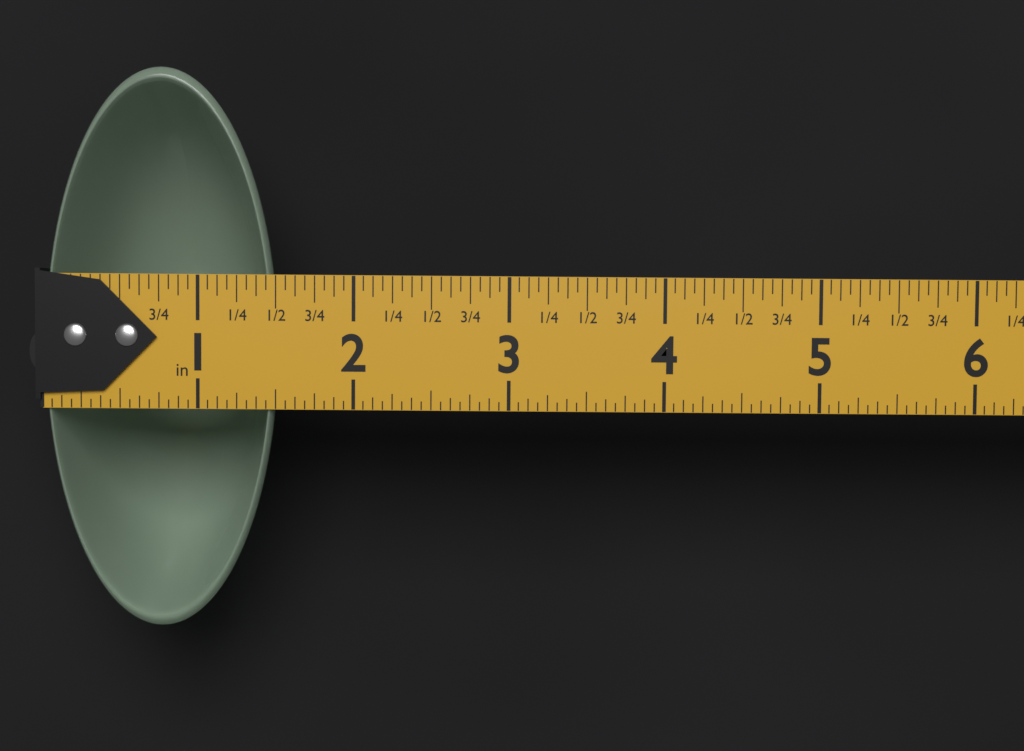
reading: 1.5000 in
